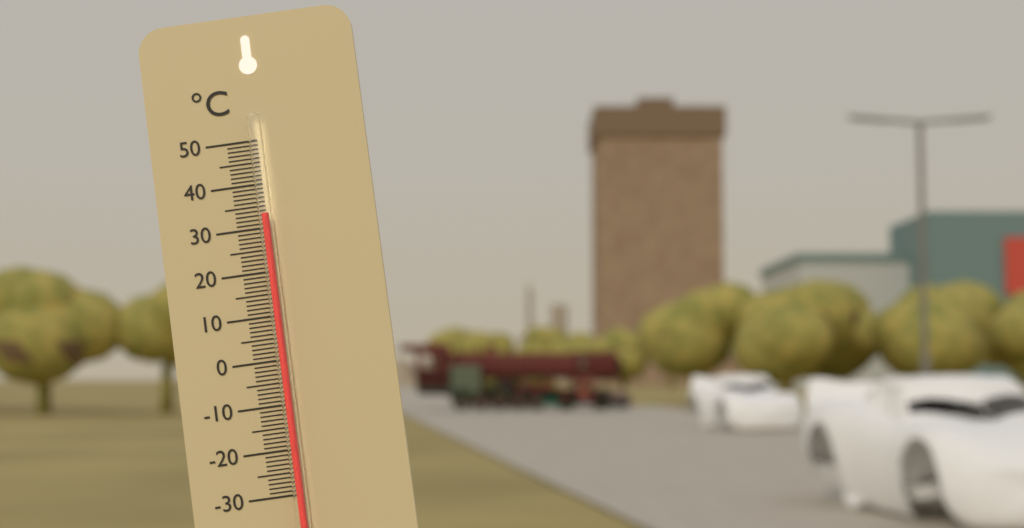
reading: 33 °C
